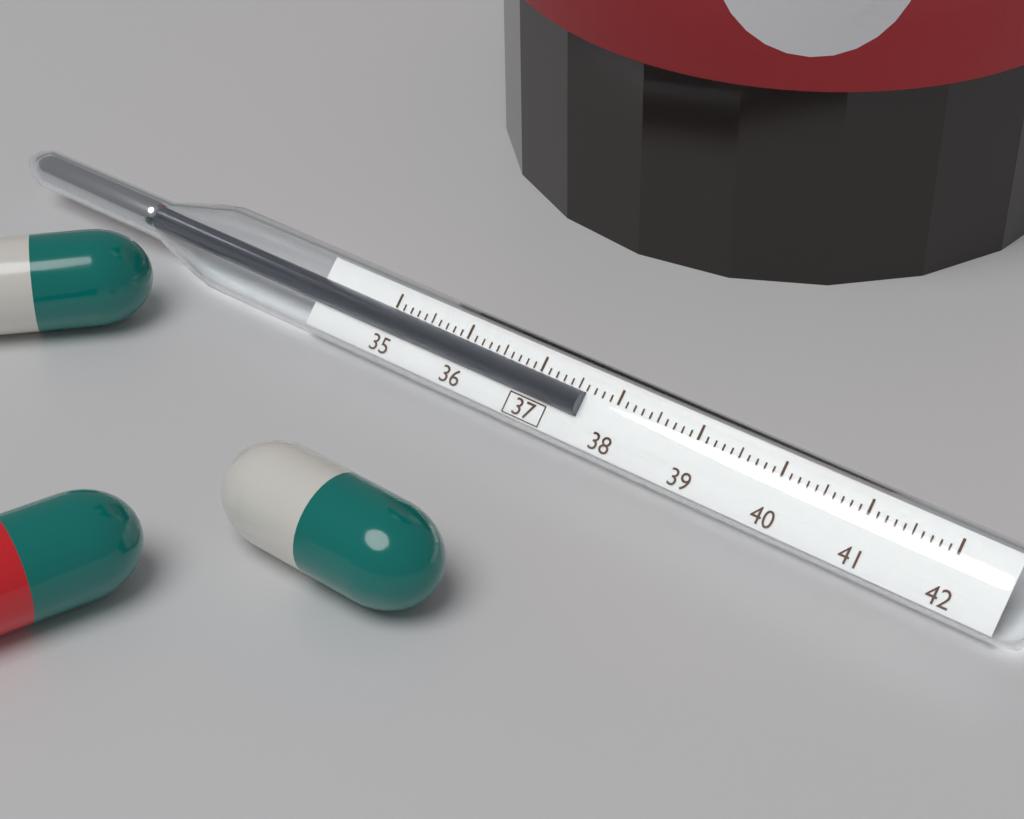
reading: 37.6 (no unit)
